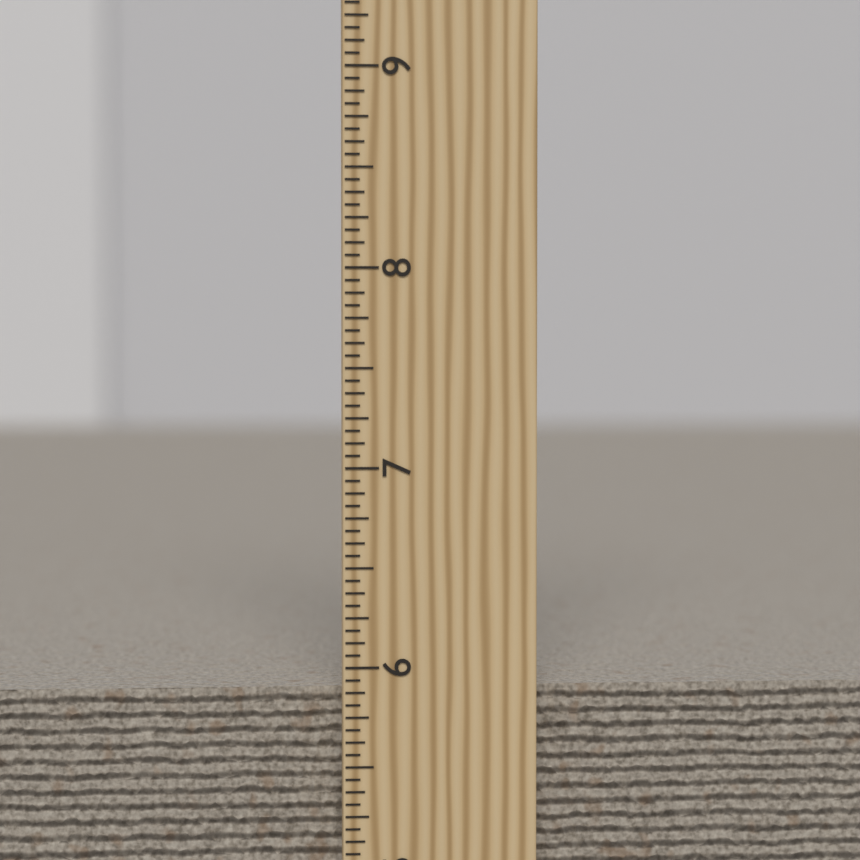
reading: 5.8750 inch
